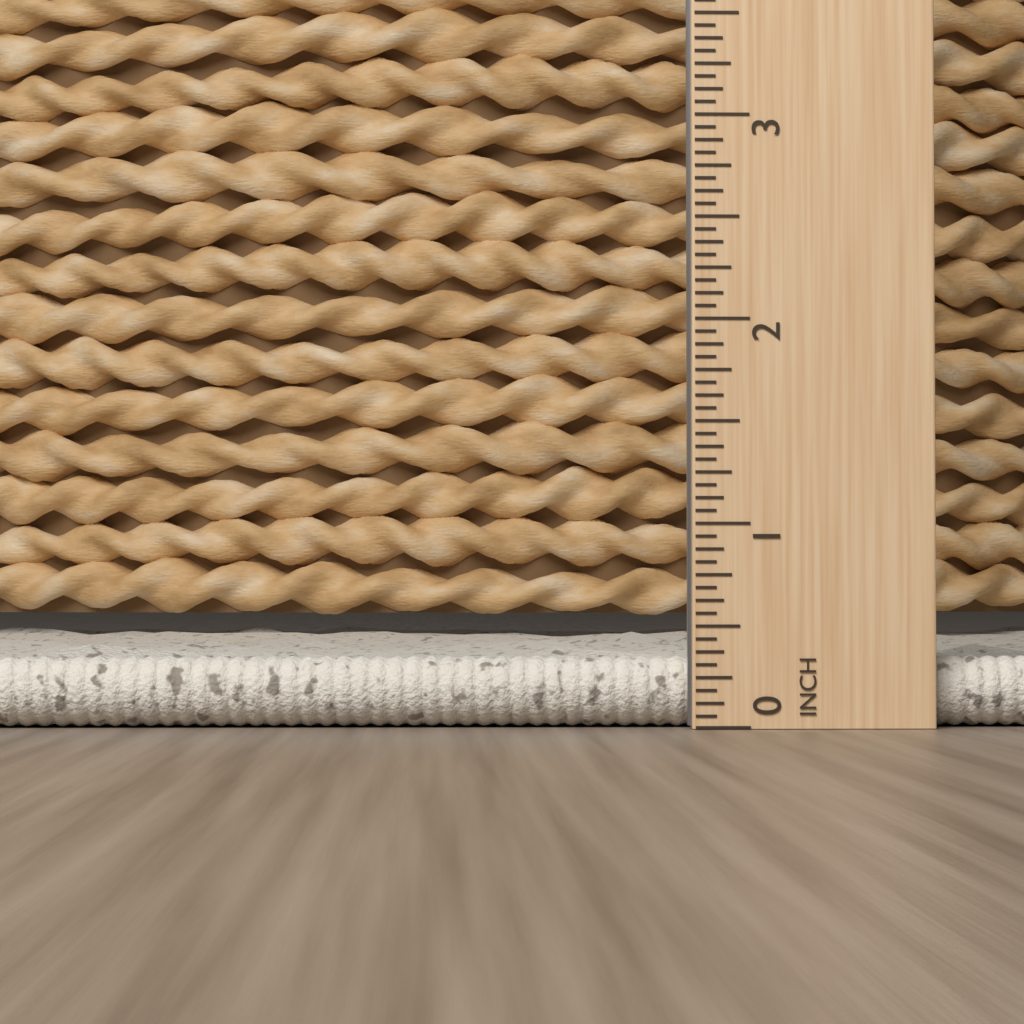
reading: 0.3750 inch
